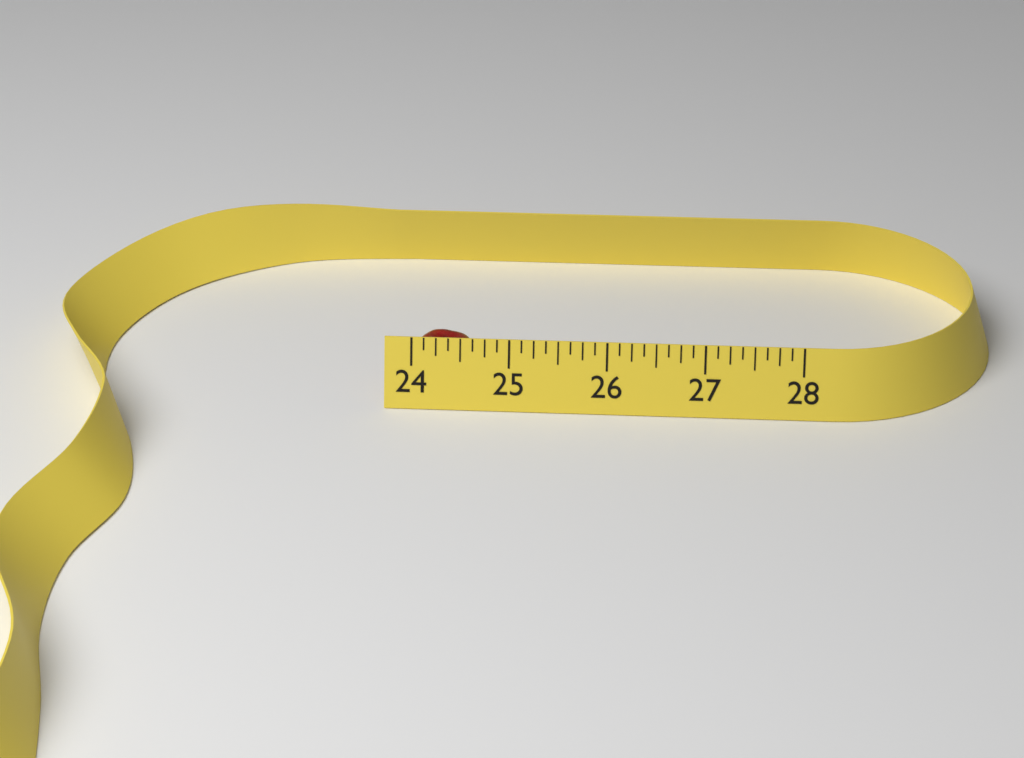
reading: 24.625 (no unit)
